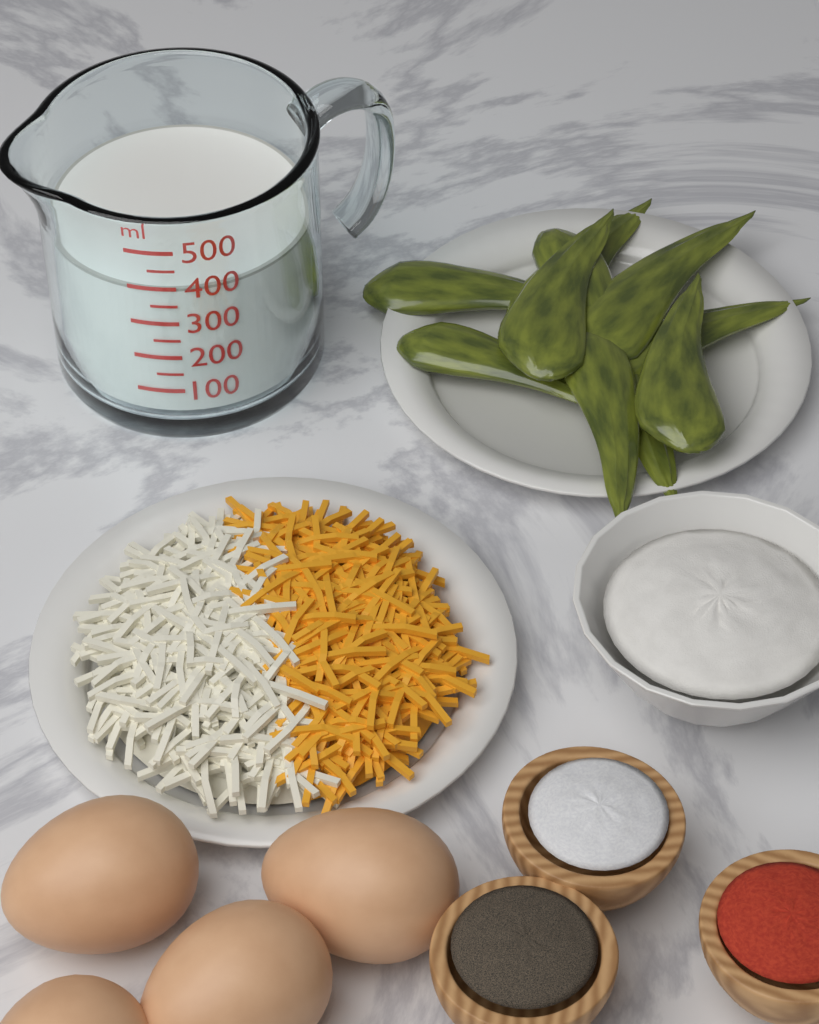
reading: 400 ml
